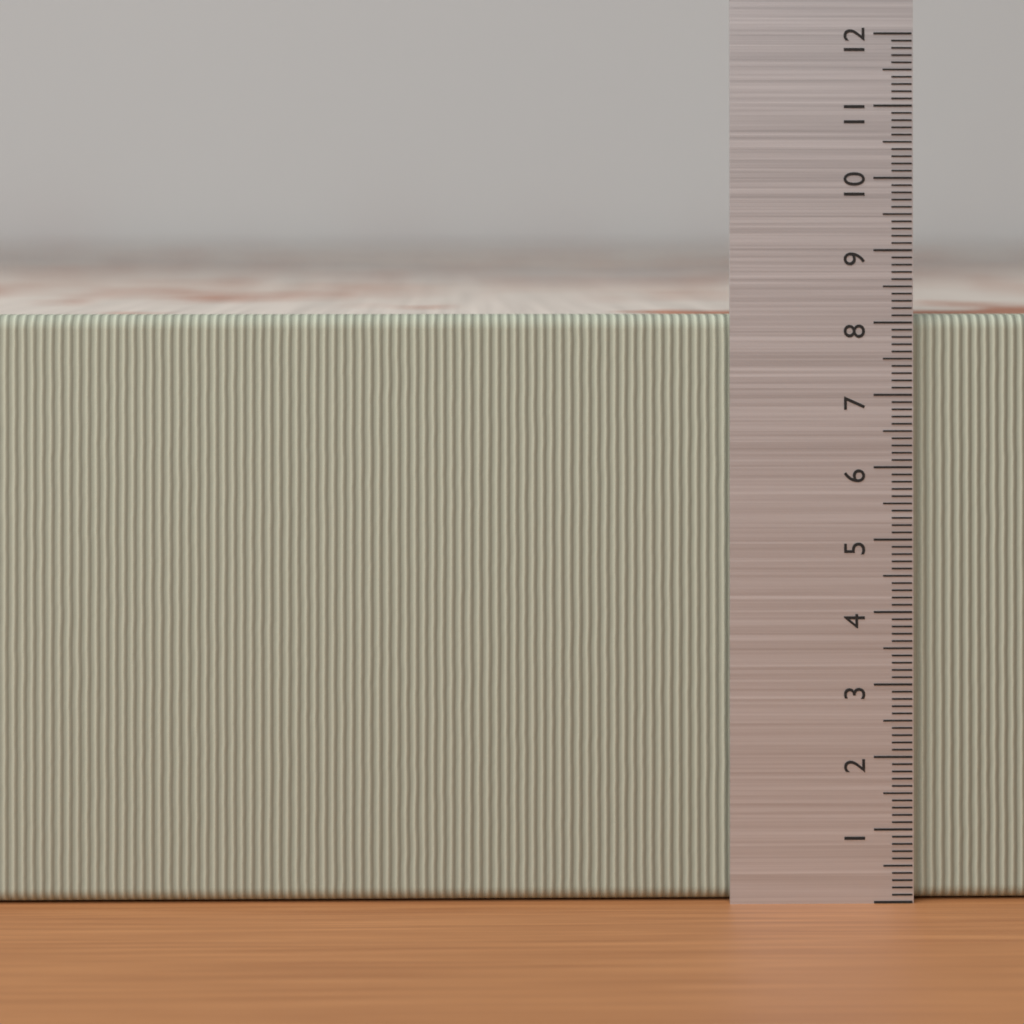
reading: 8.1 (no unit)
